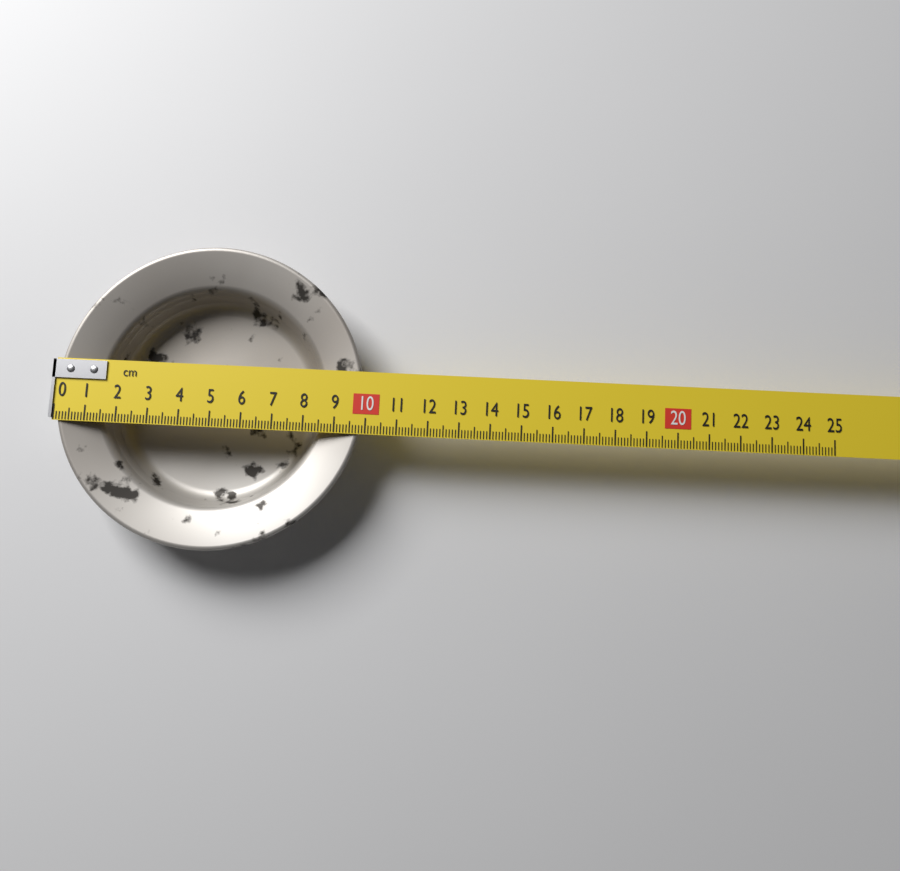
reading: 9.9 cm
